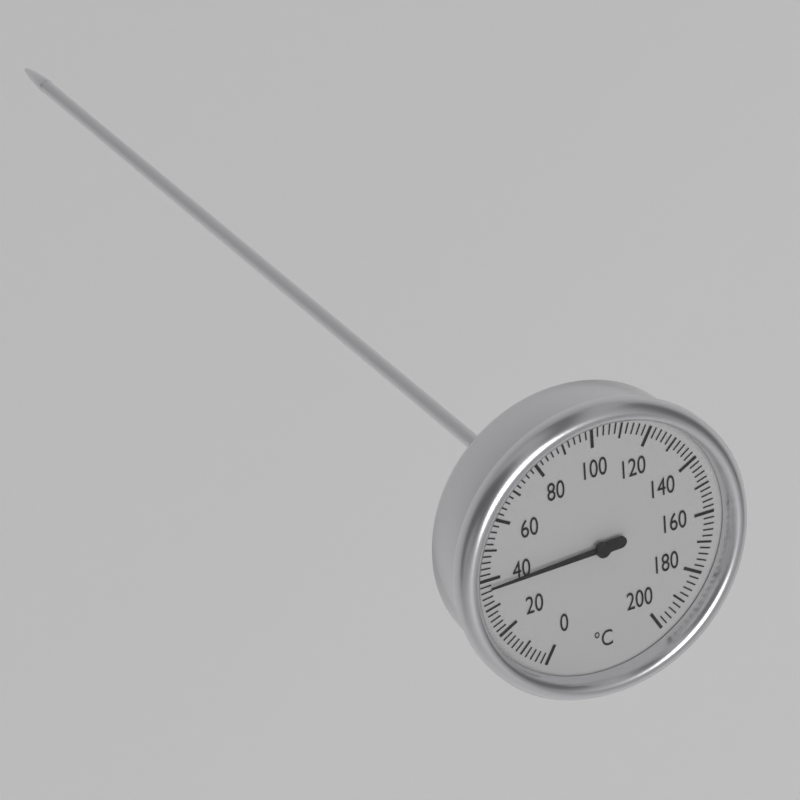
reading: 38 °C
